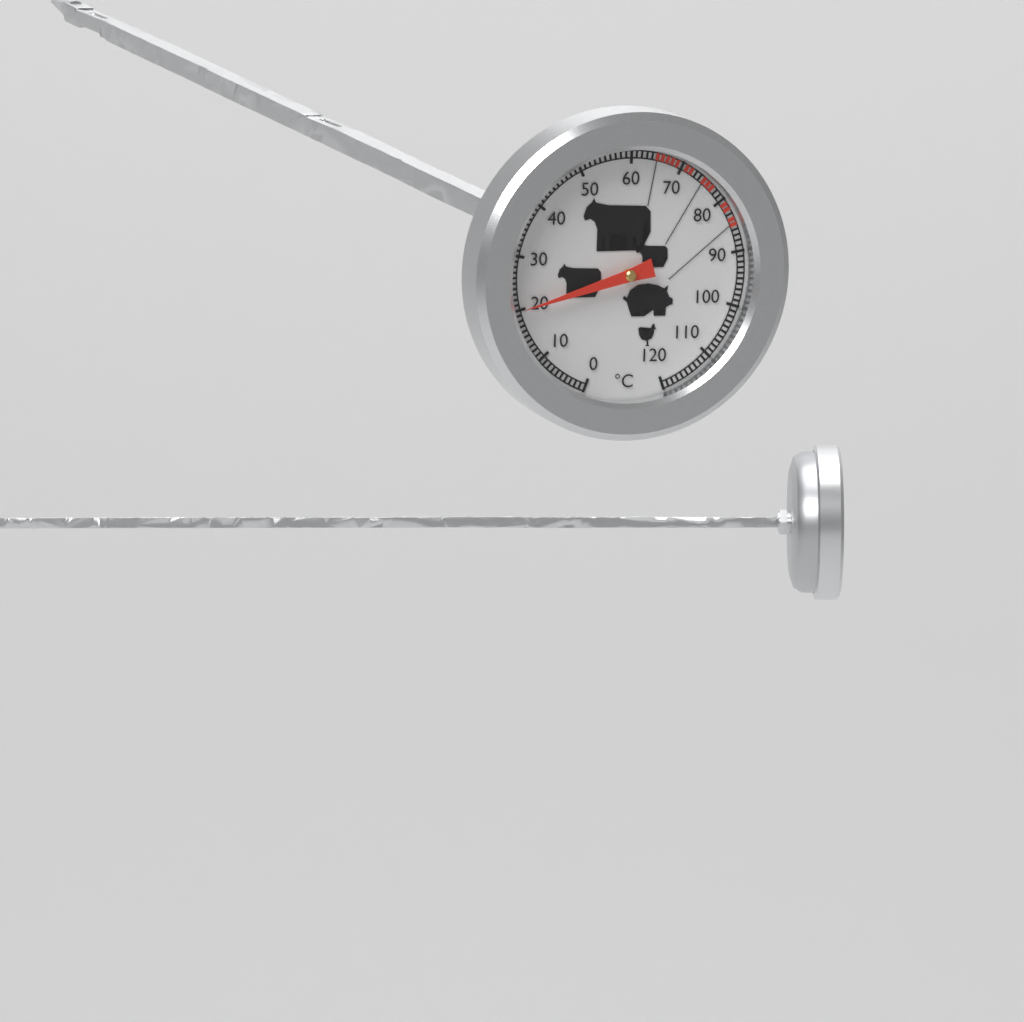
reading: 20 °C
